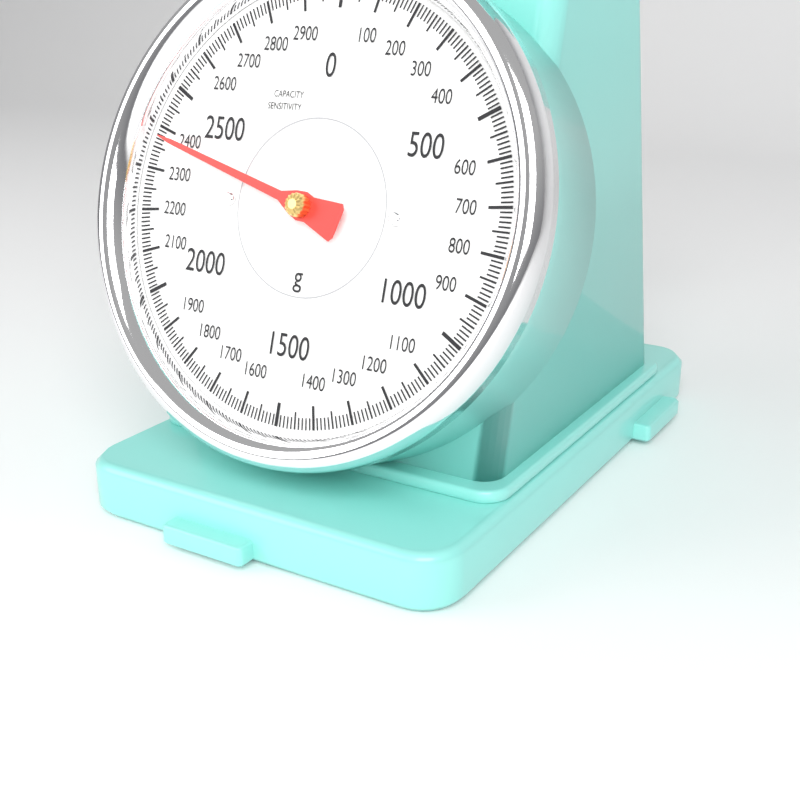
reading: 2380 g
